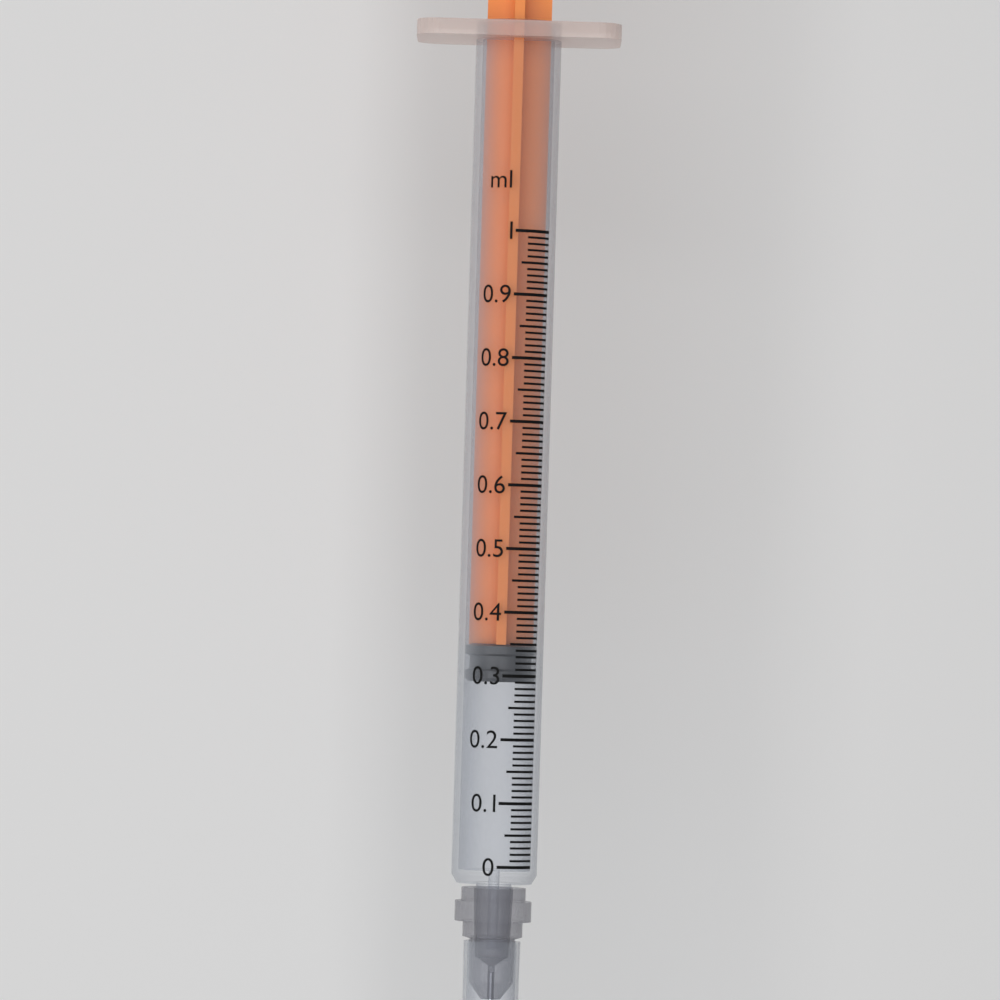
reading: 0.29 ml
